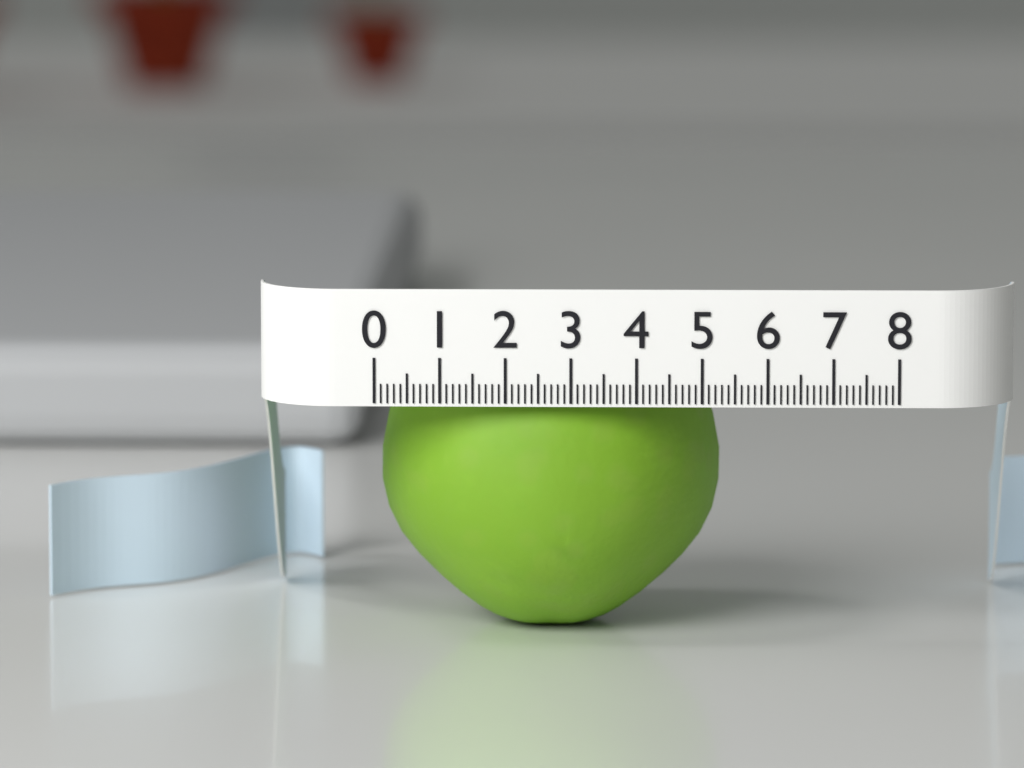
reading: 5.3 (no unit)
